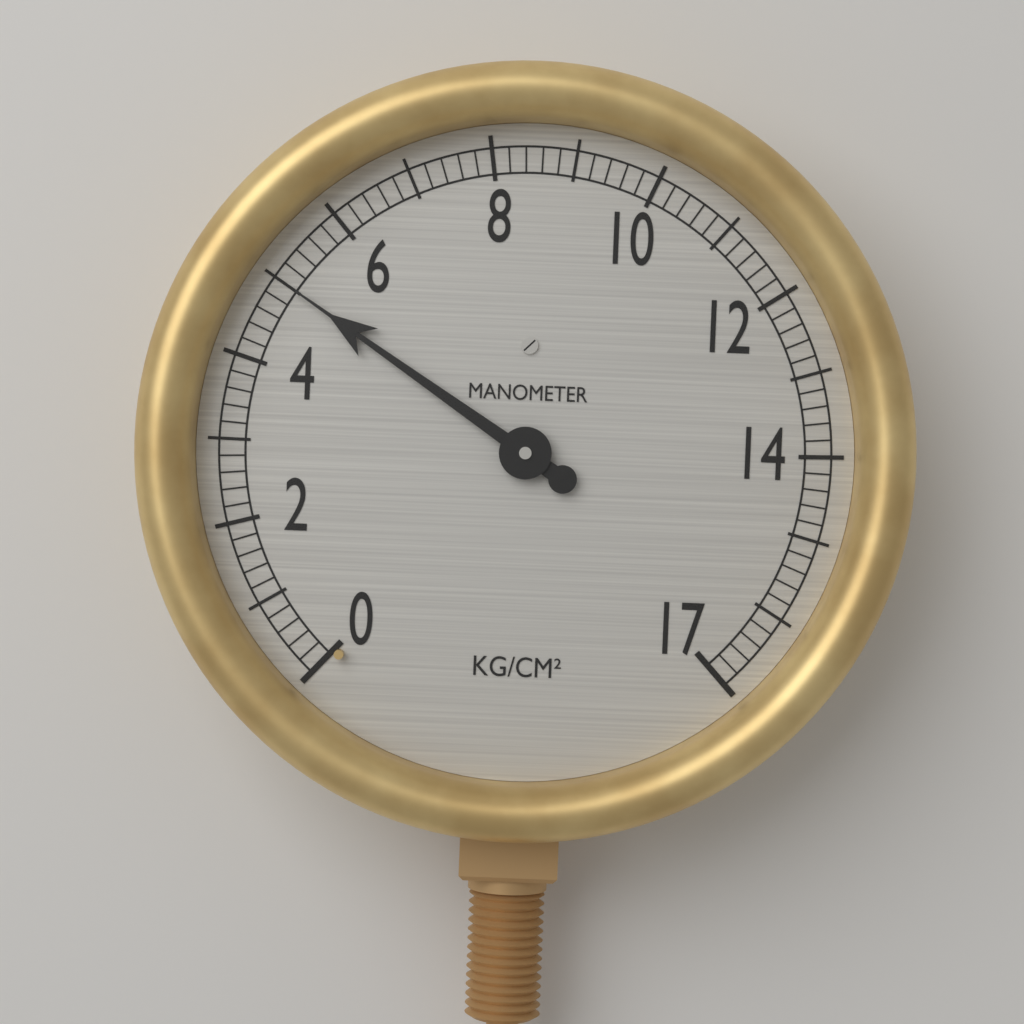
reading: 5.0 kg/cm²
